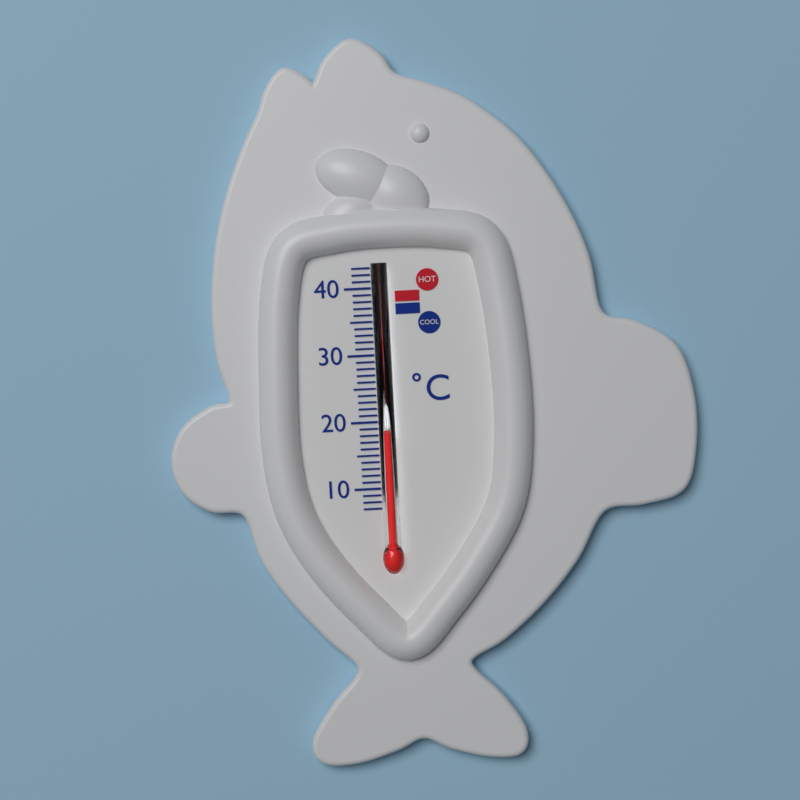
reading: 18 °C
